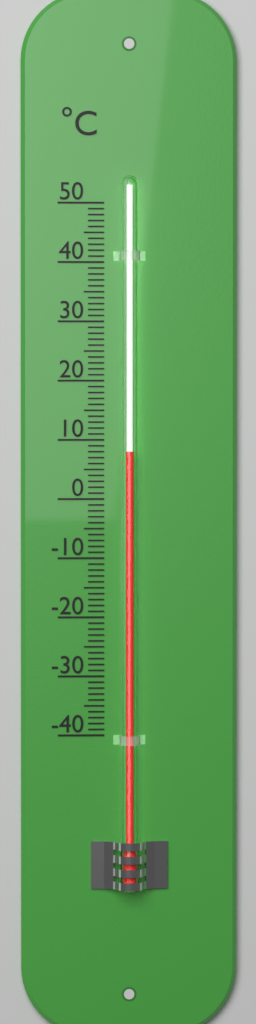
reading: 8 °C
